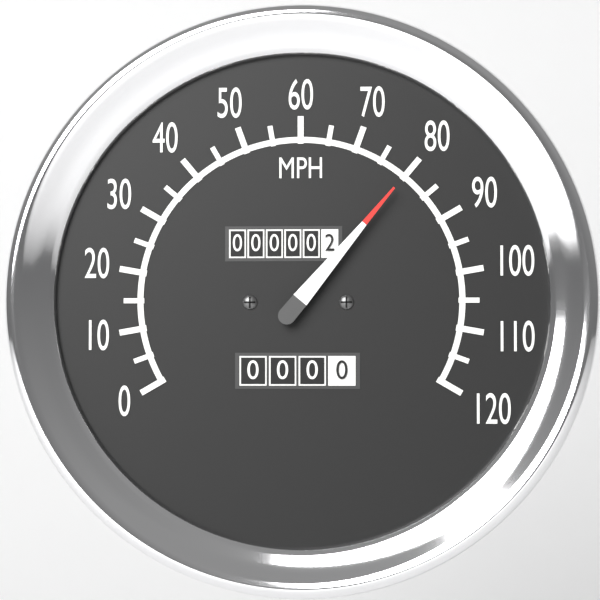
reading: 80 MPH
